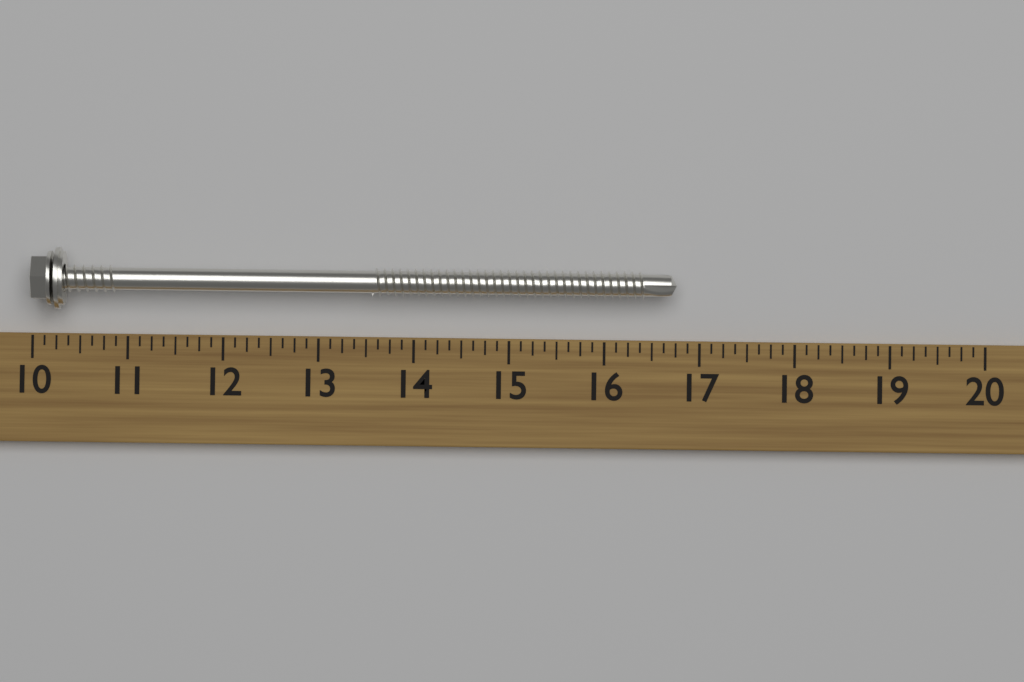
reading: 16.750 (no unit)
